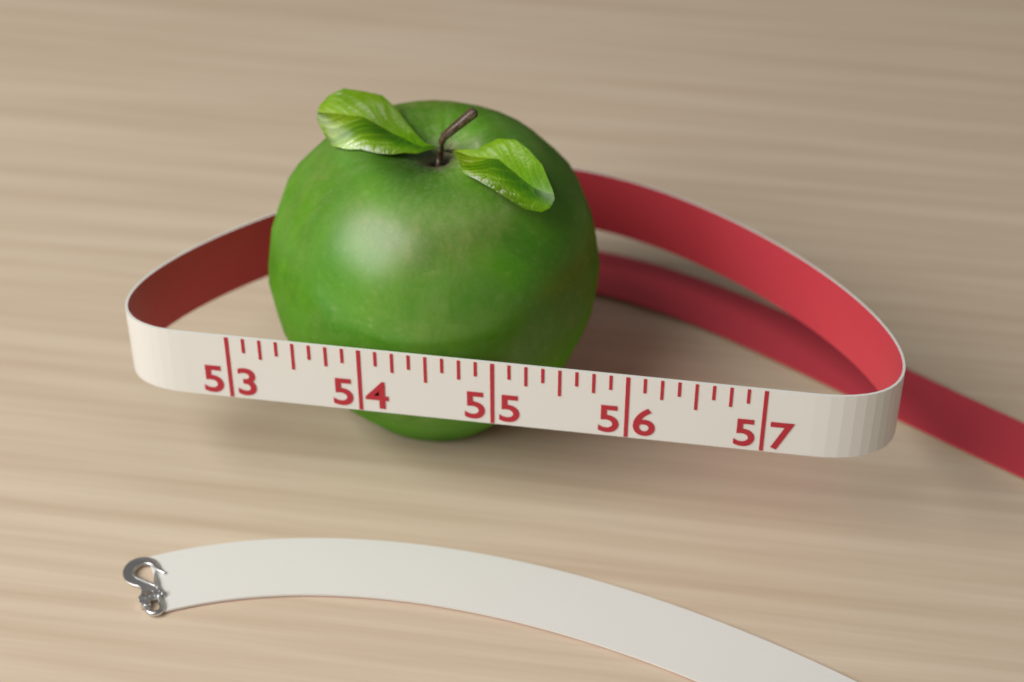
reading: 55.625 (no unit)
